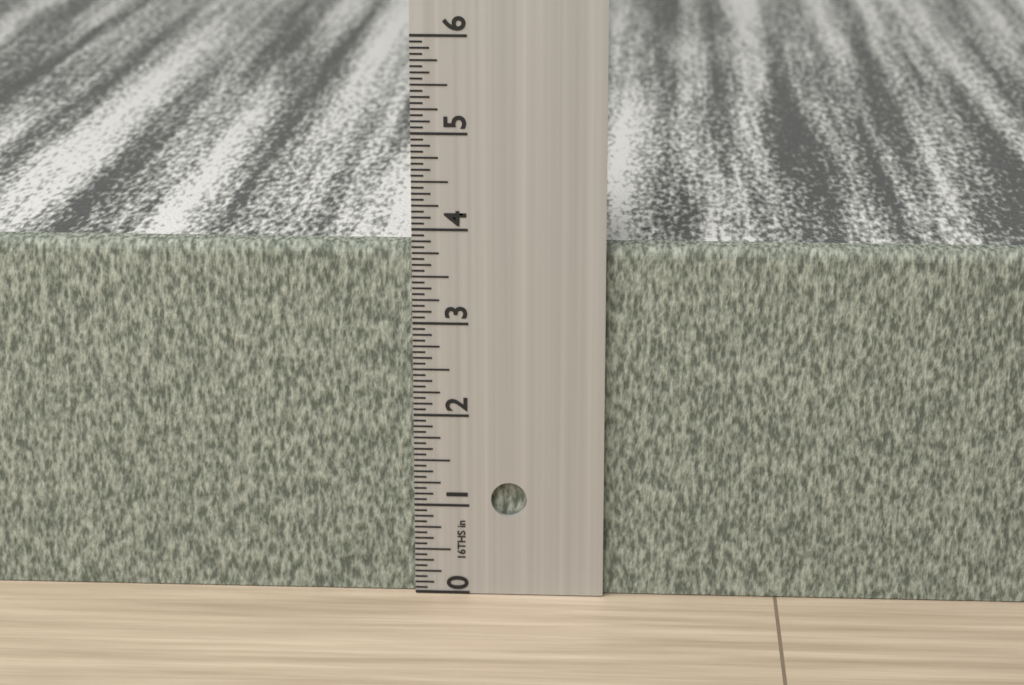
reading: 3.8125 in
